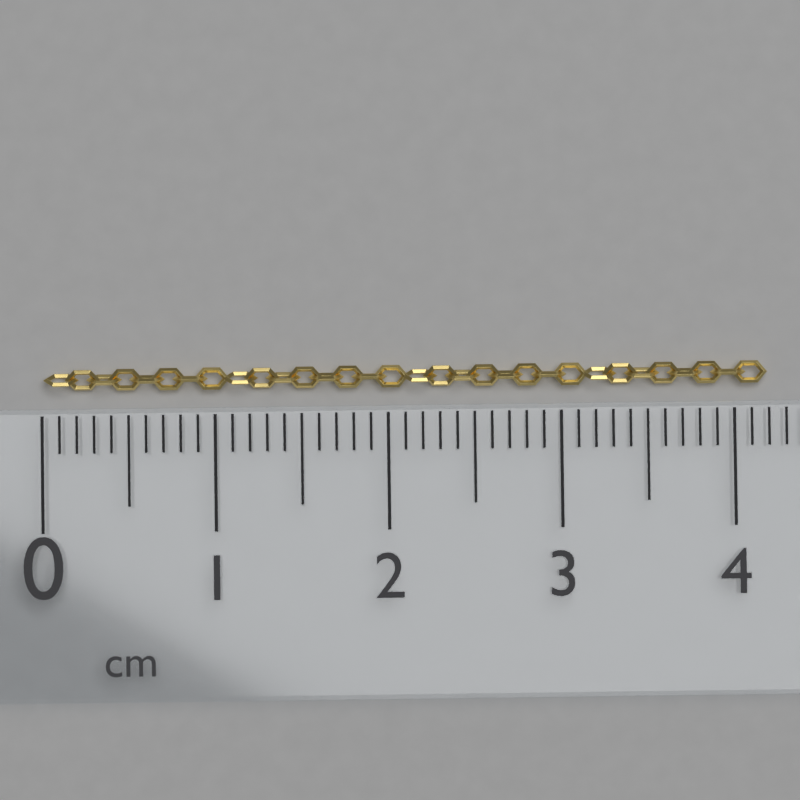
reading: 4.2 cm
